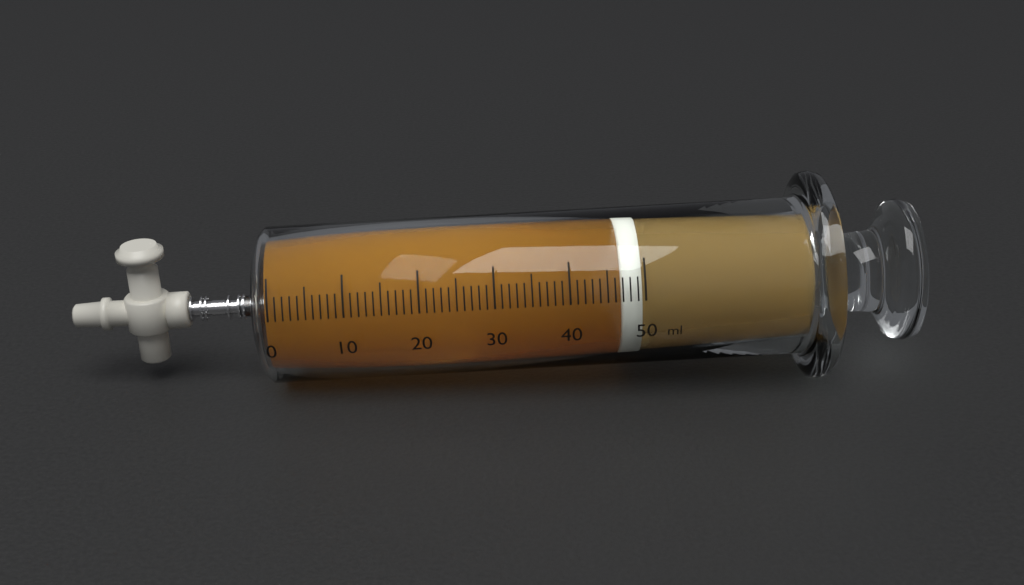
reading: 47 ml
